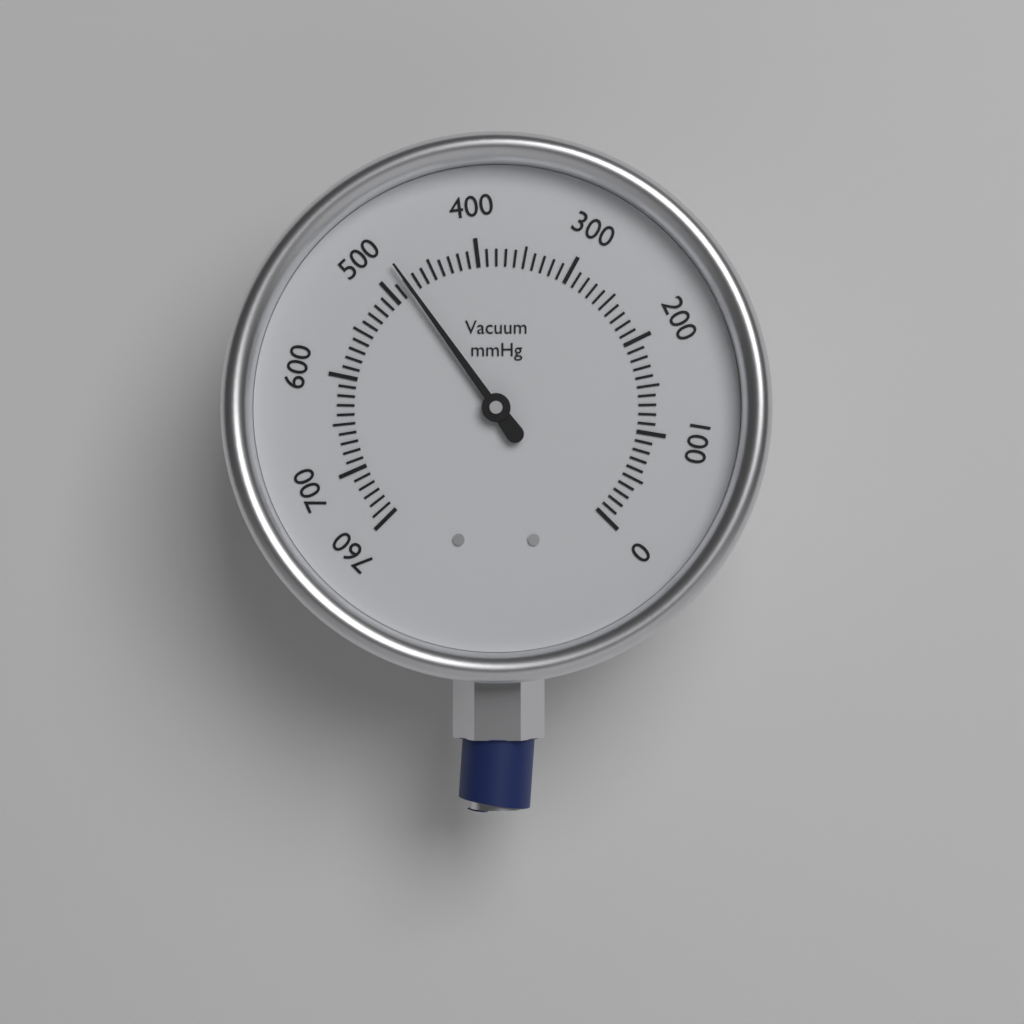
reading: 480 mmHg
